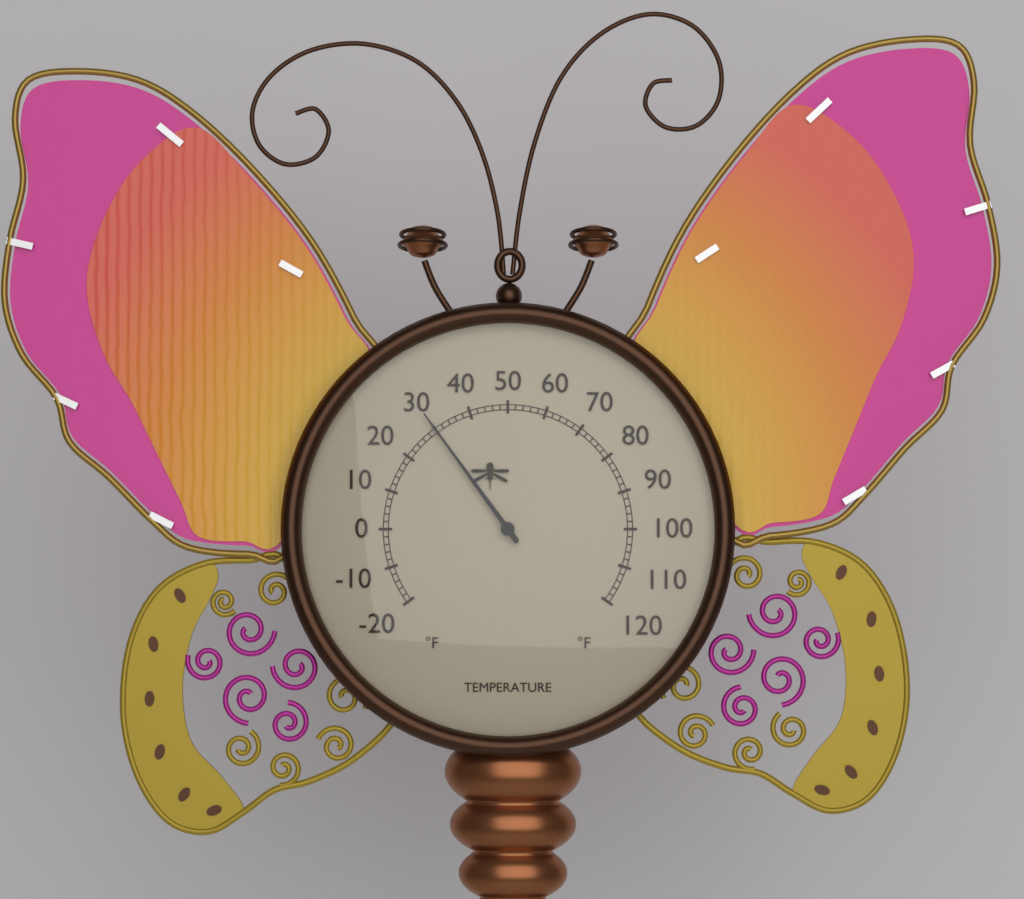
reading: 30 °F
